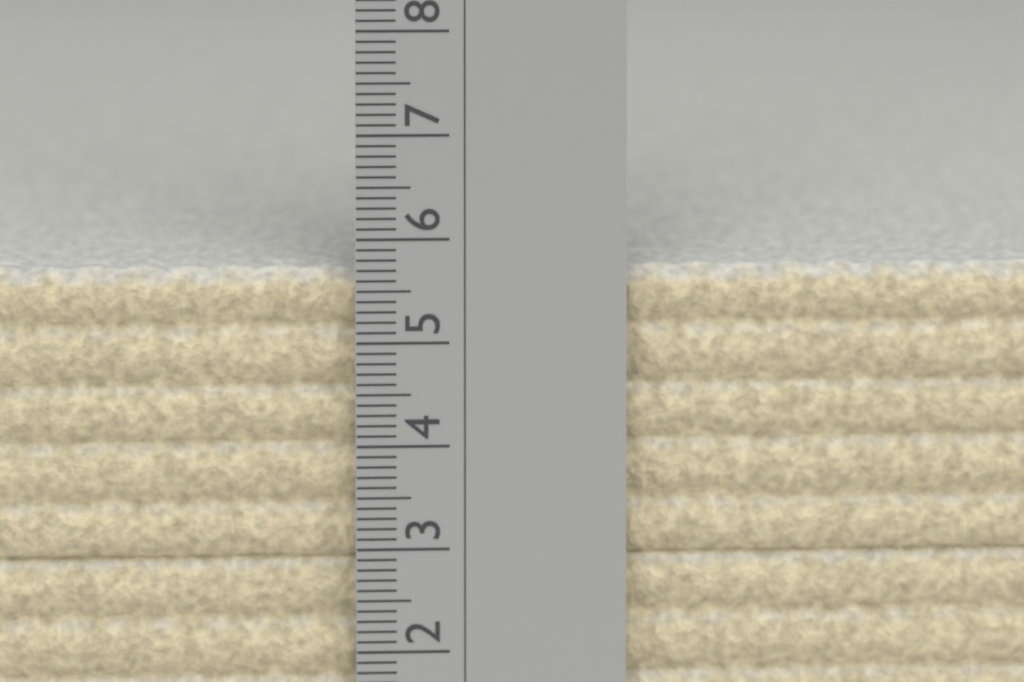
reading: 5.7 cm
